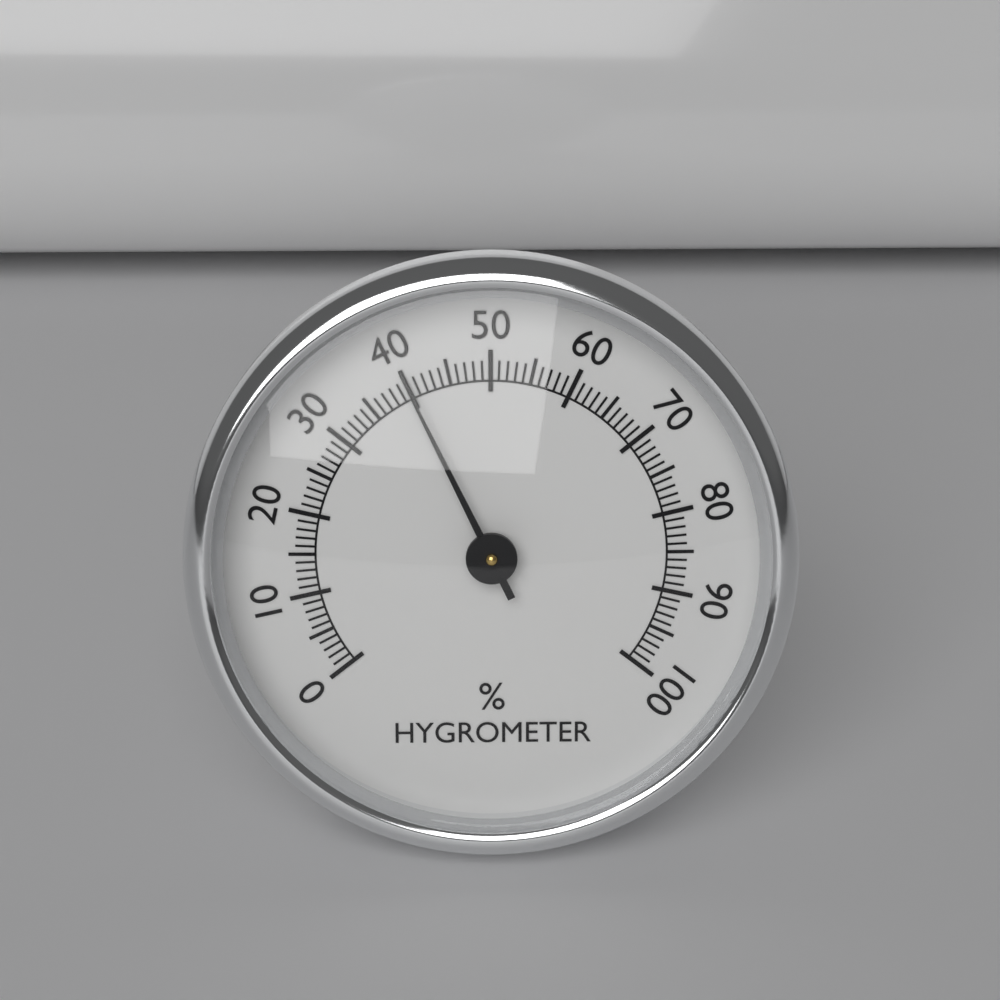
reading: 40 %
